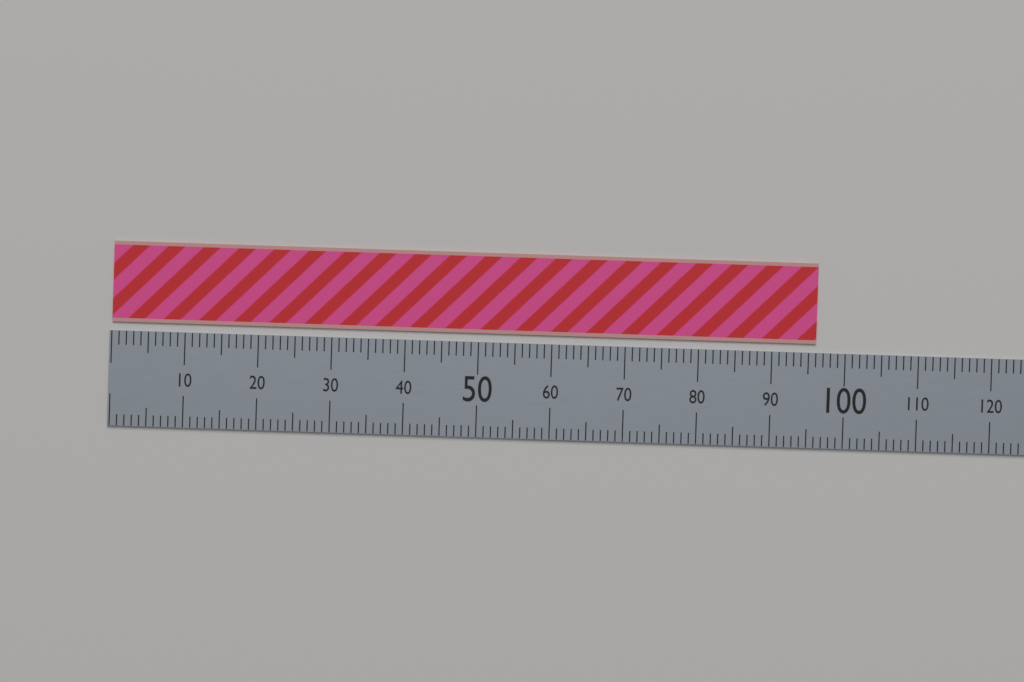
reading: 96 (no unit)
